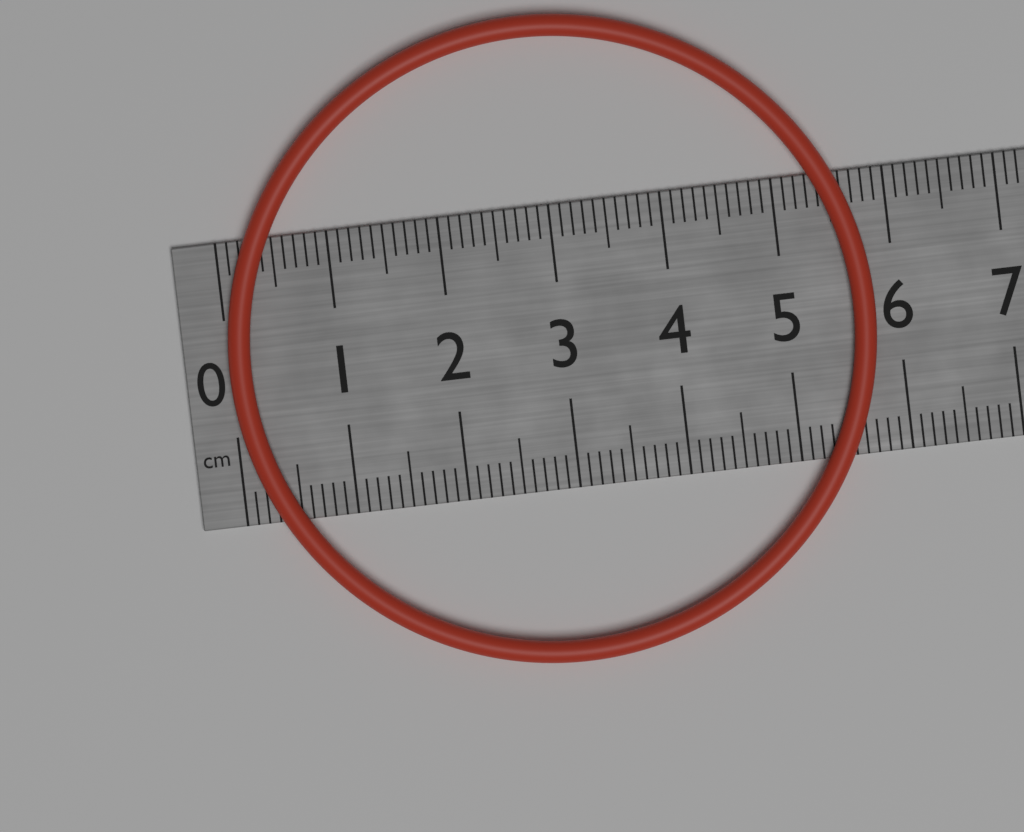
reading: 5.8 cm
